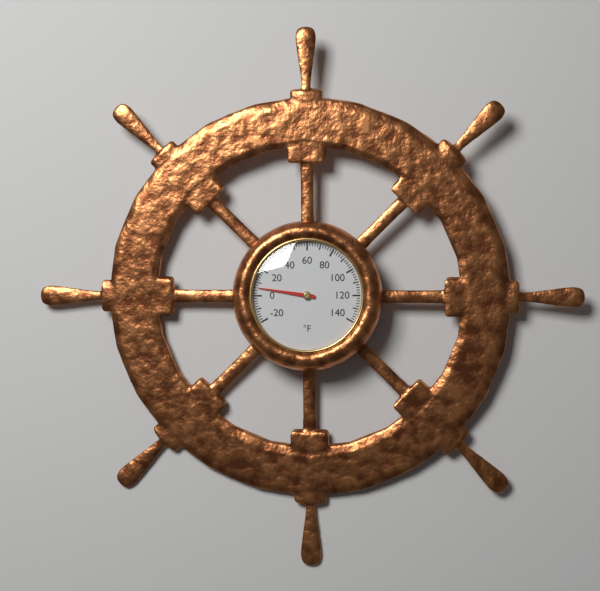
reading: 6 °F
